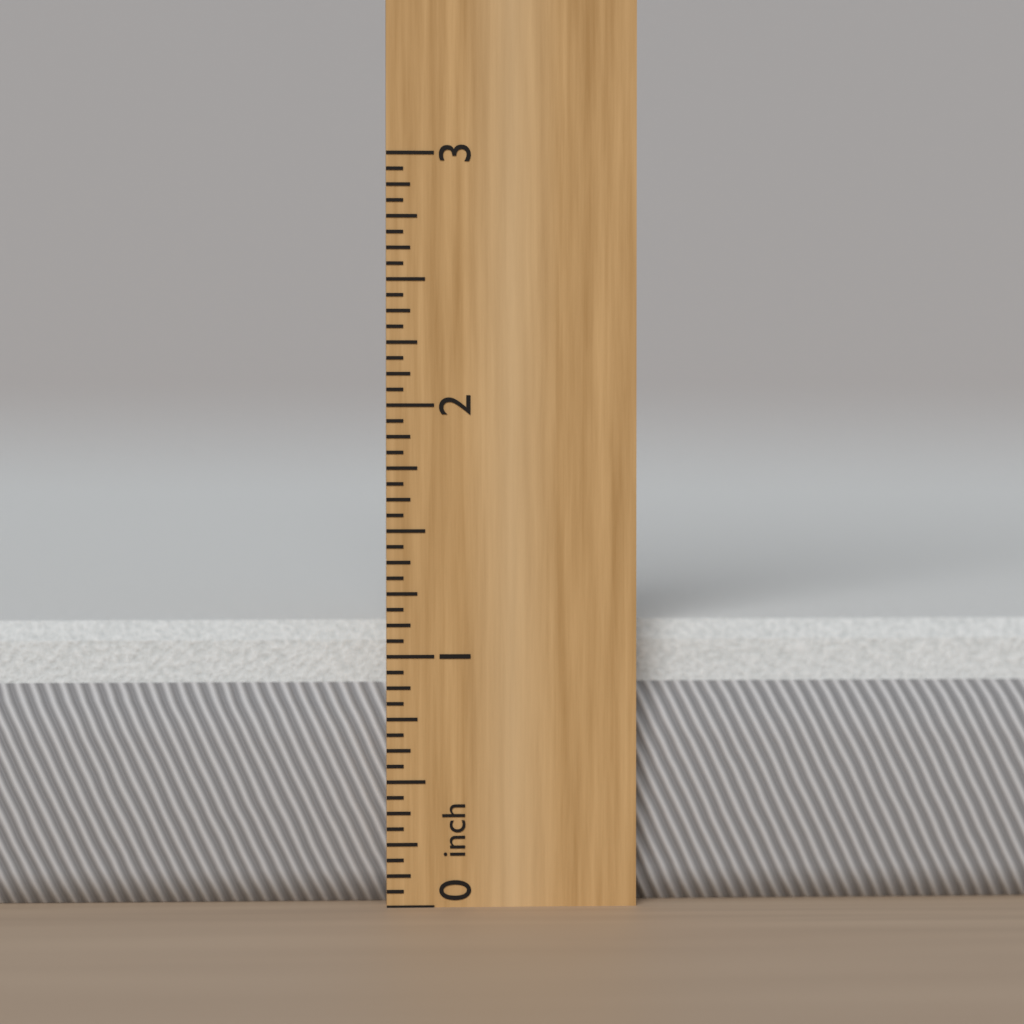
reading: 1.1250 inch
